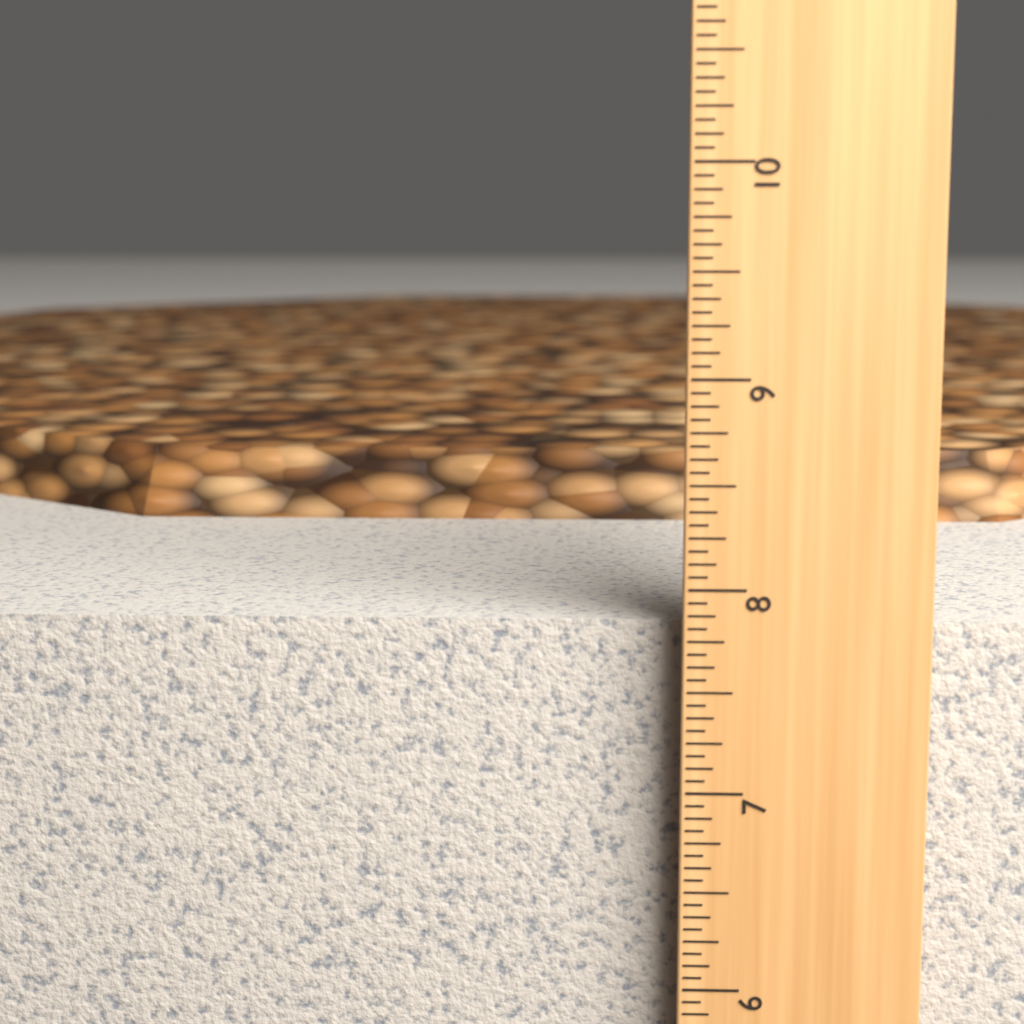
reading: 7.8125 in
